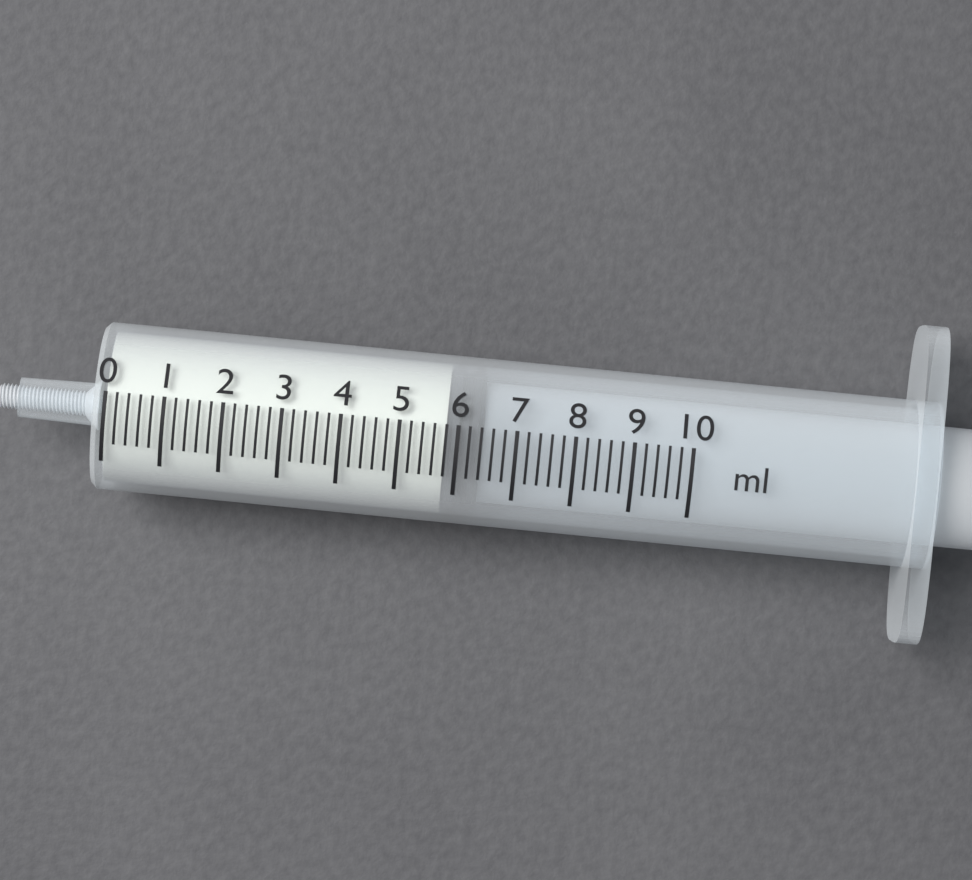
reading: 5.8 ml
